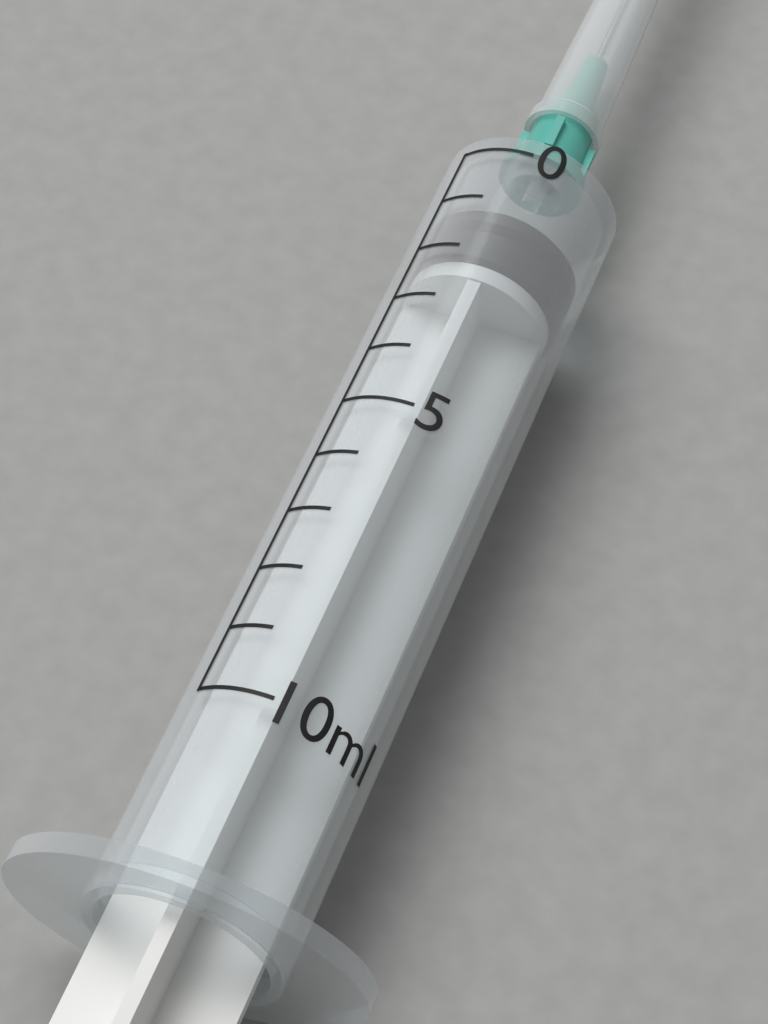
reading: 1 ml
